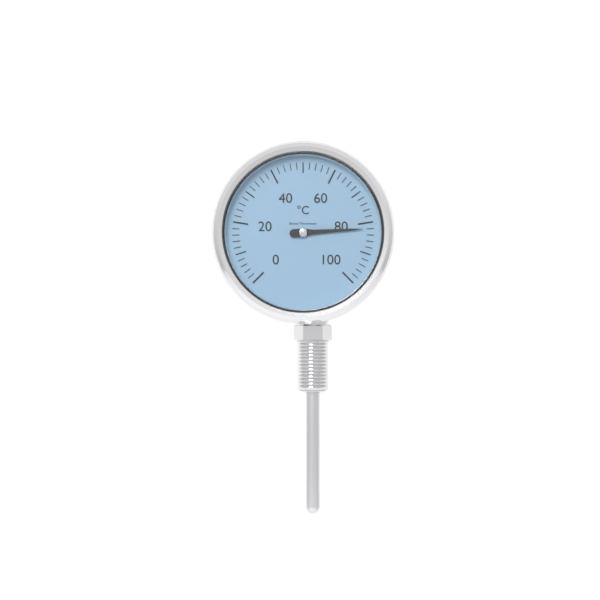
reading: 82 °C
